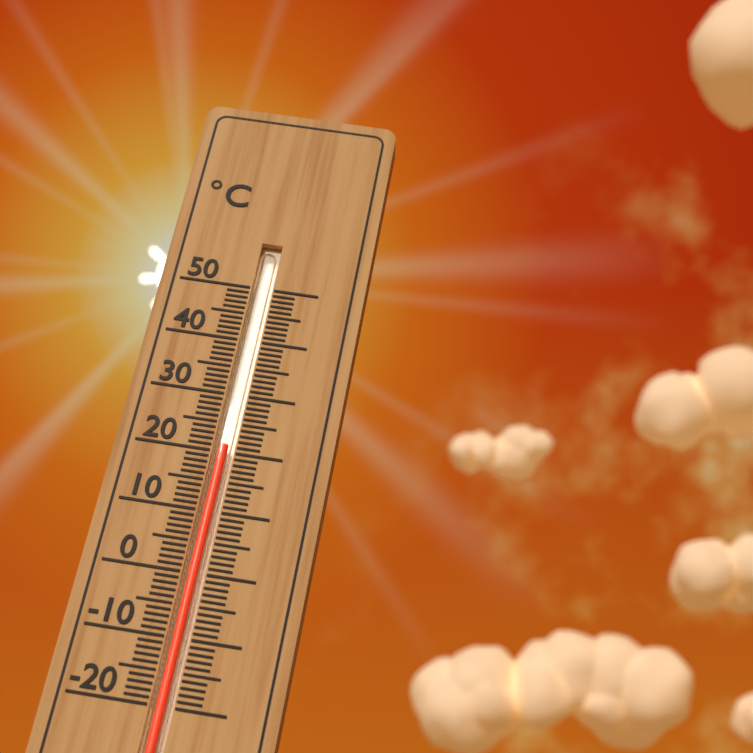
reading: 21 °C
